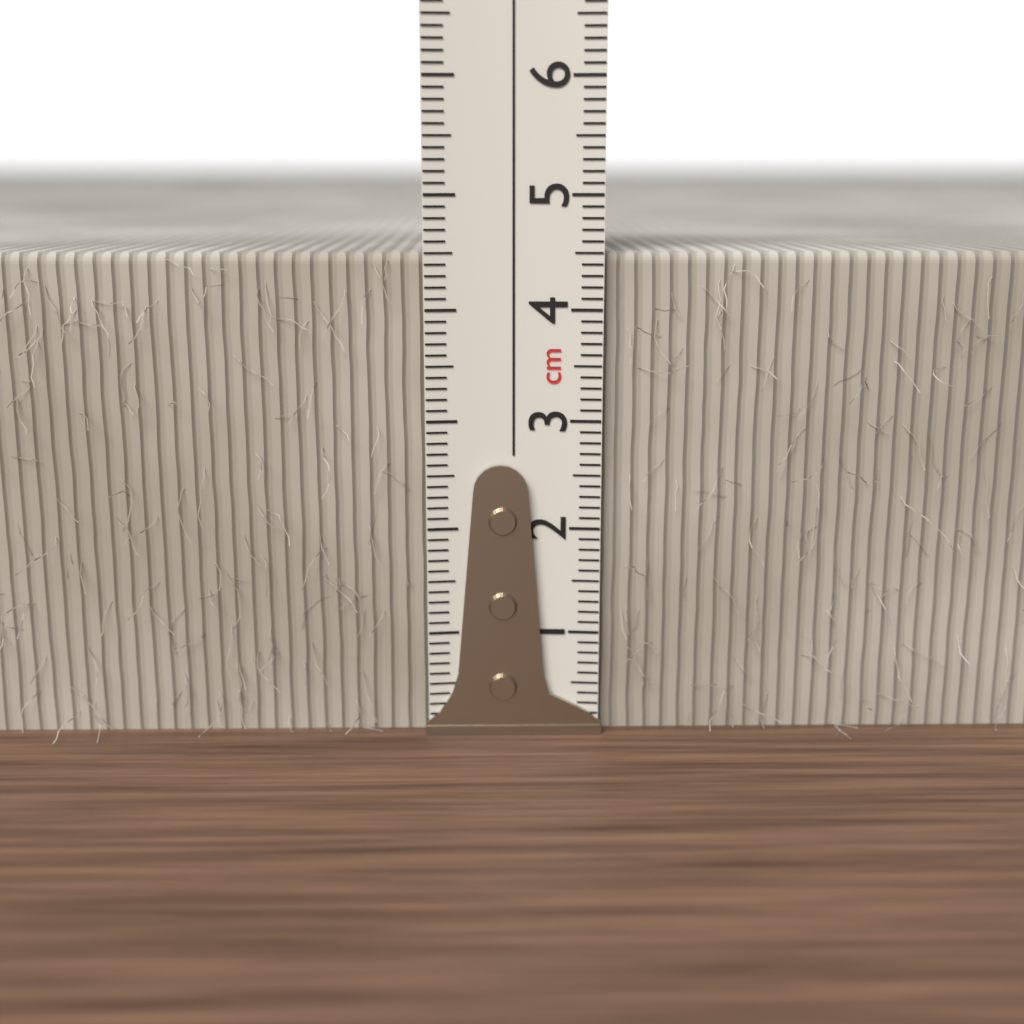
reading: 4.5 cm
